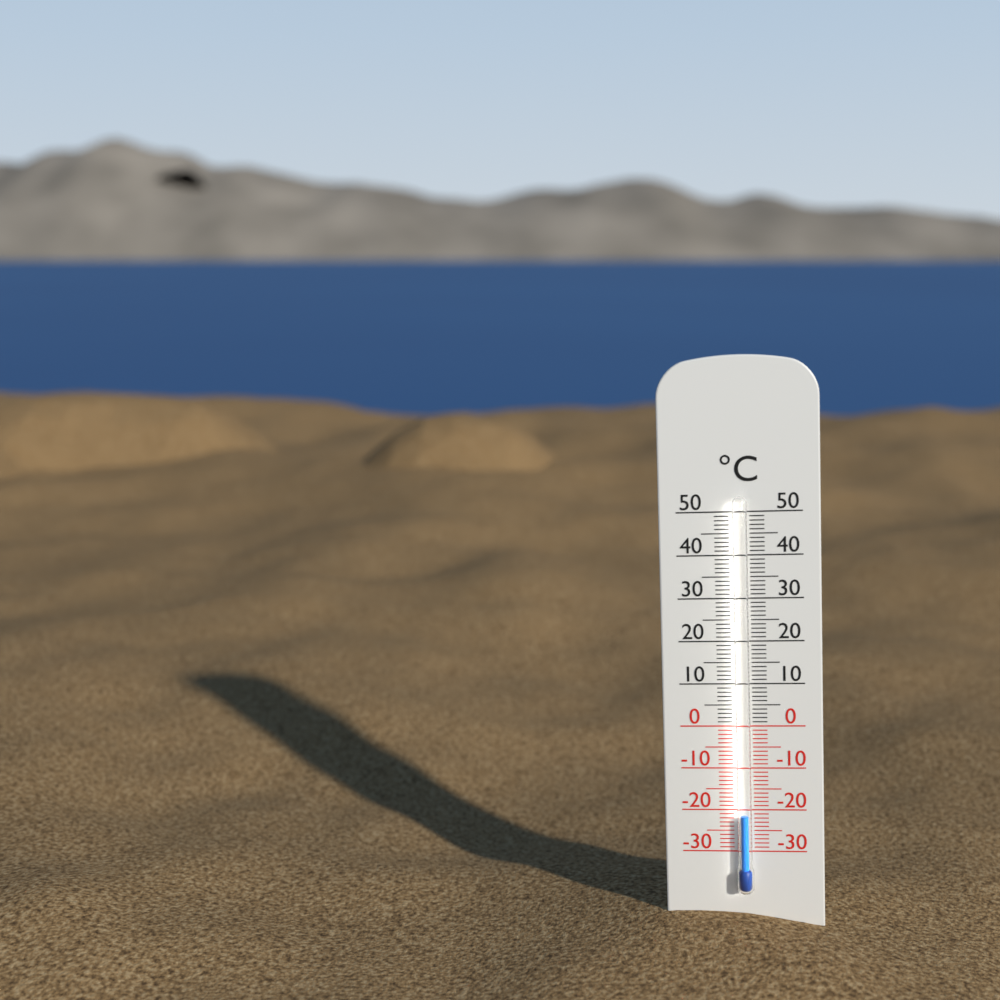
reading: -21 °C
